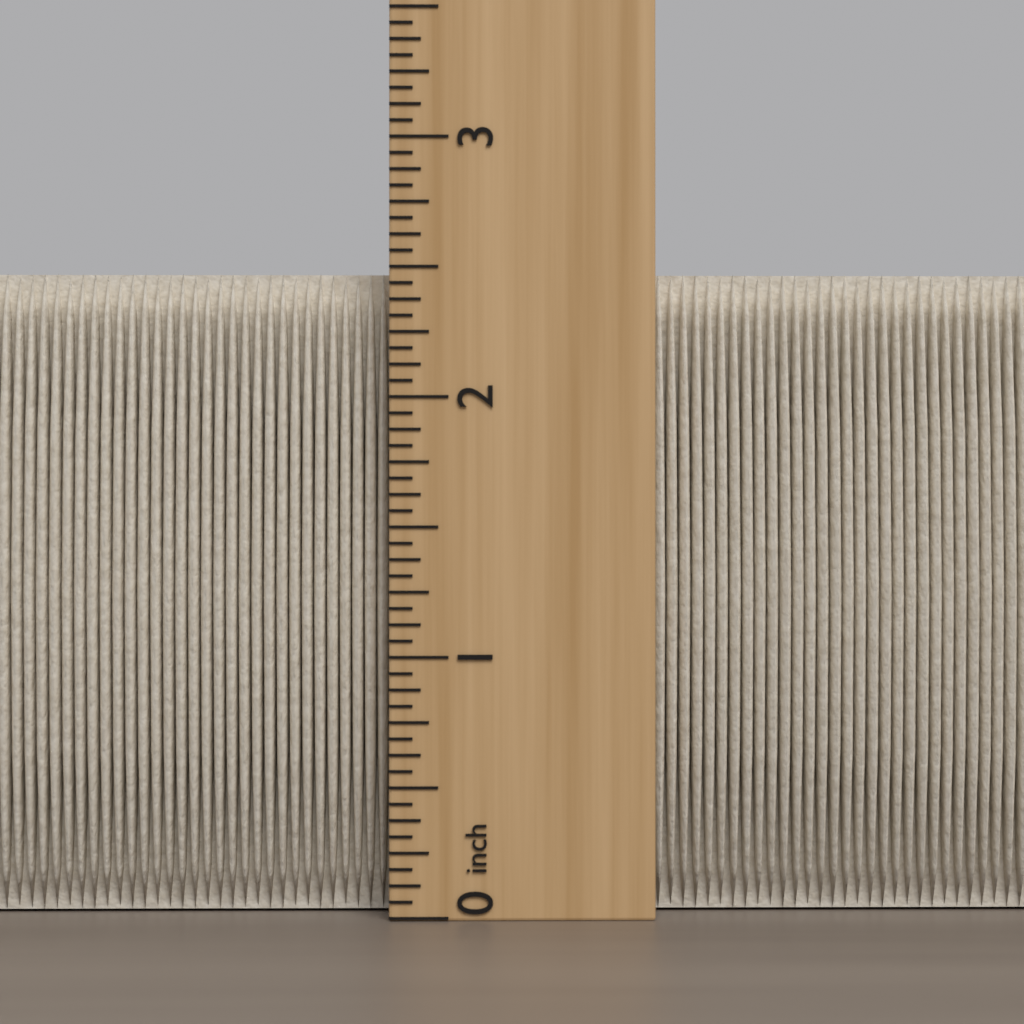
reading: 2.5000 inch
